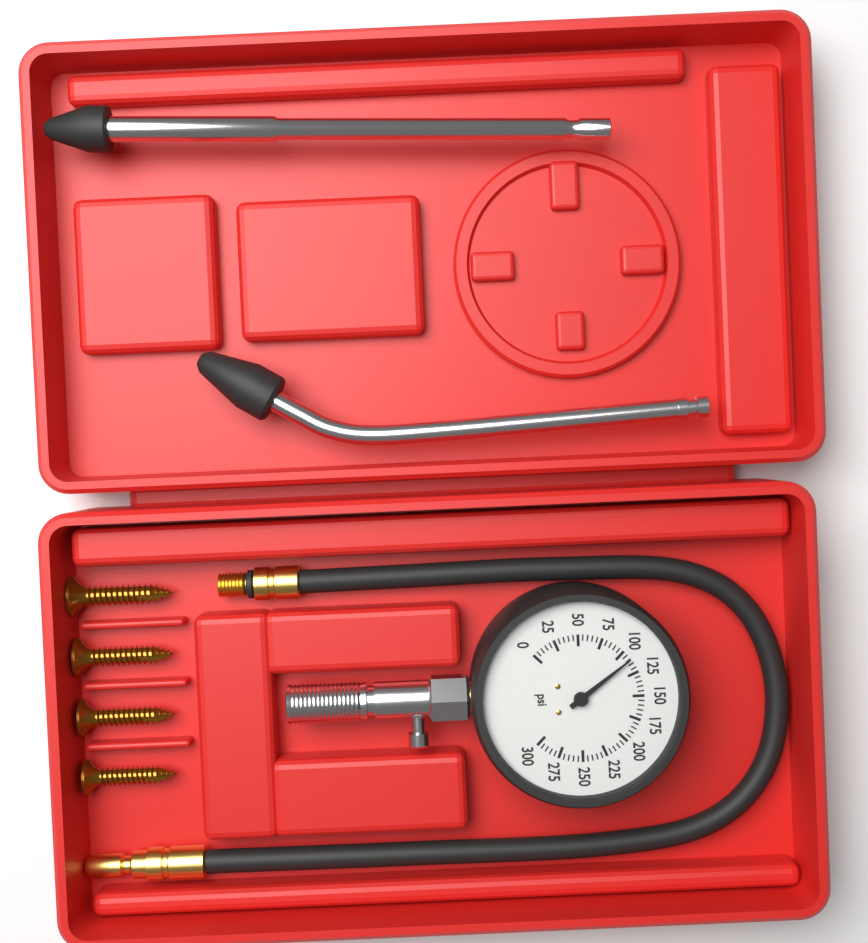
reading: 110 psi
